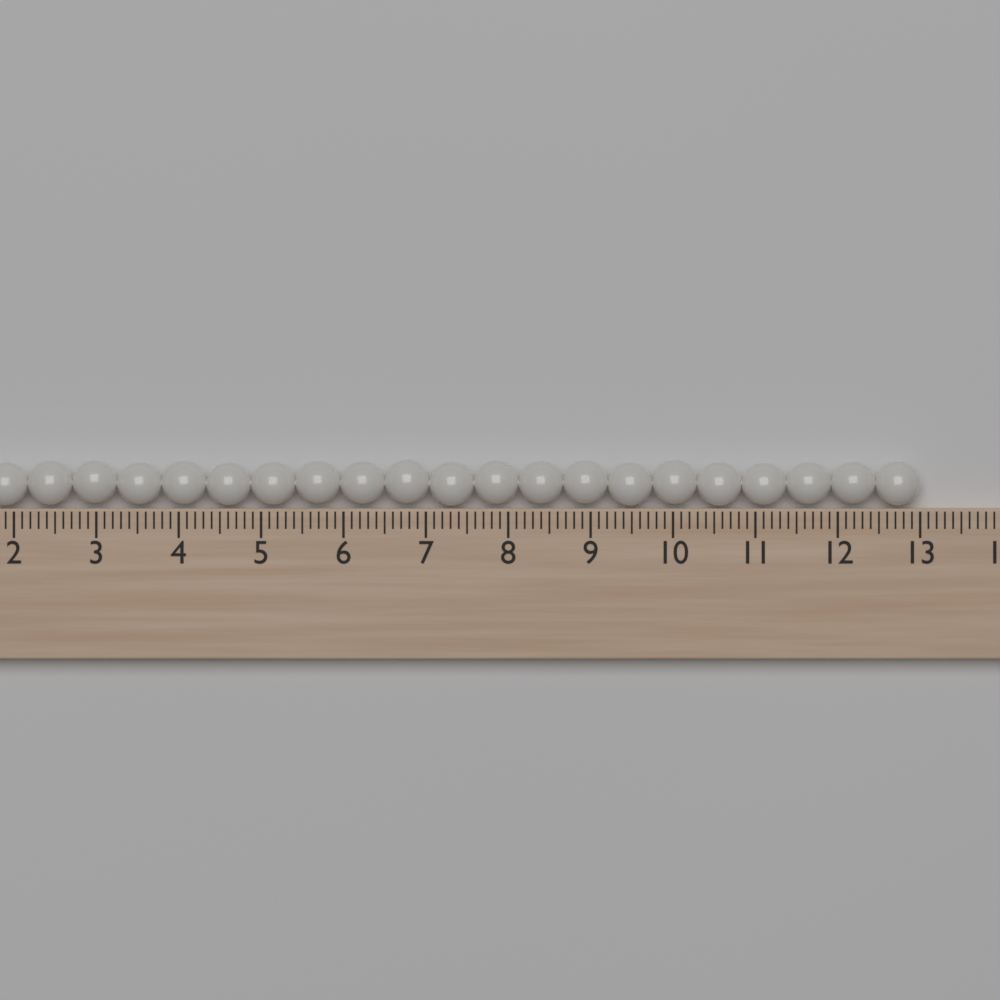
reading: 13.0 (no unit)
